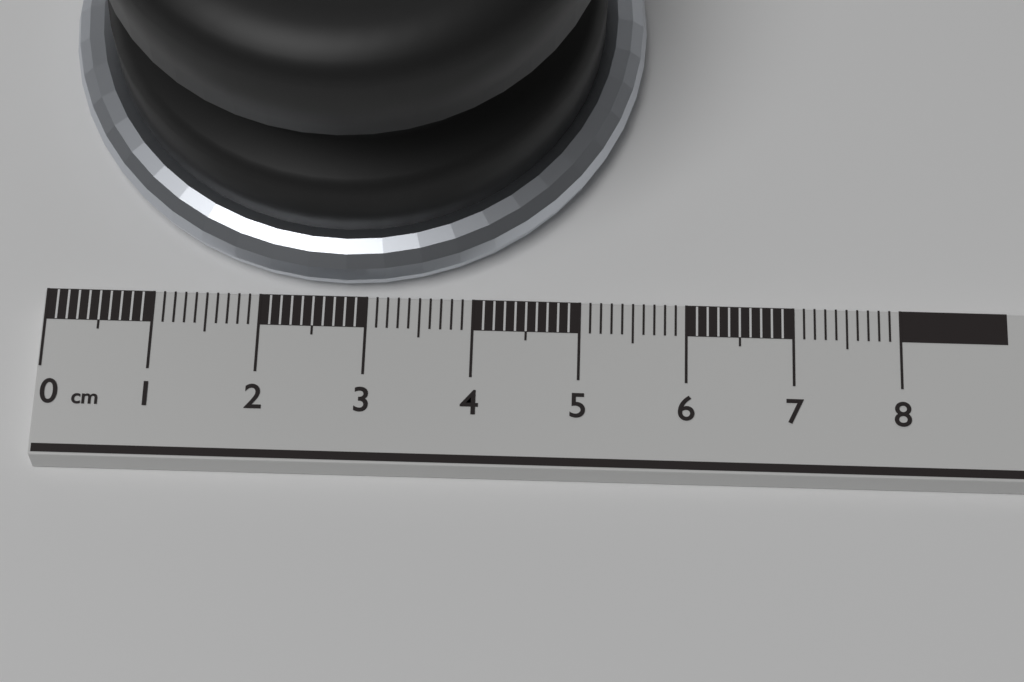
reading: 5.6 cm
